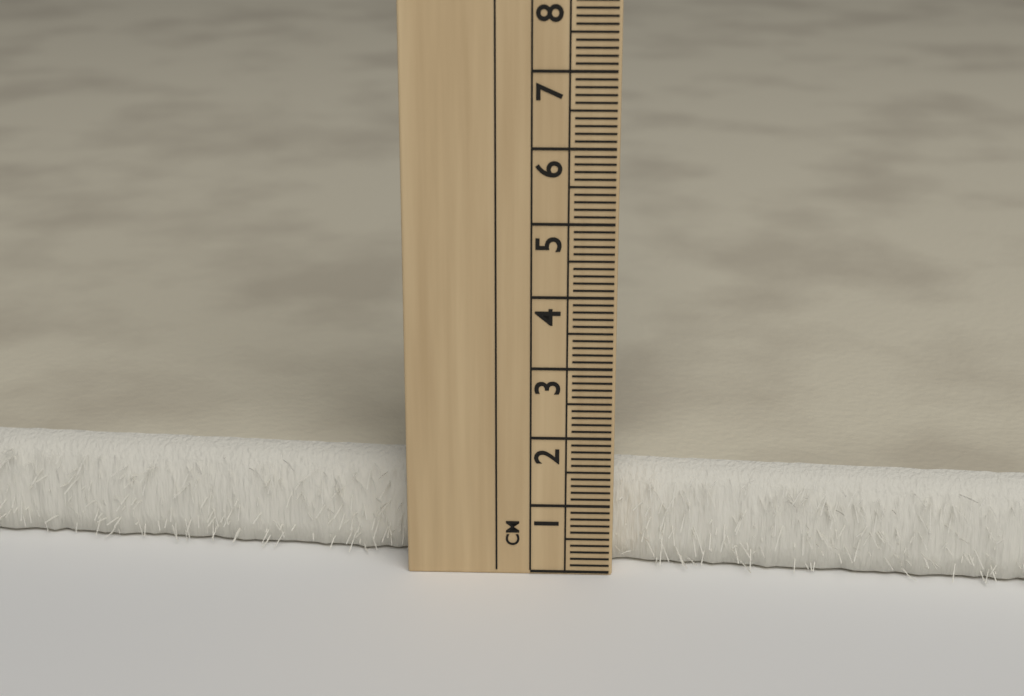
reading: 1.4 cm
